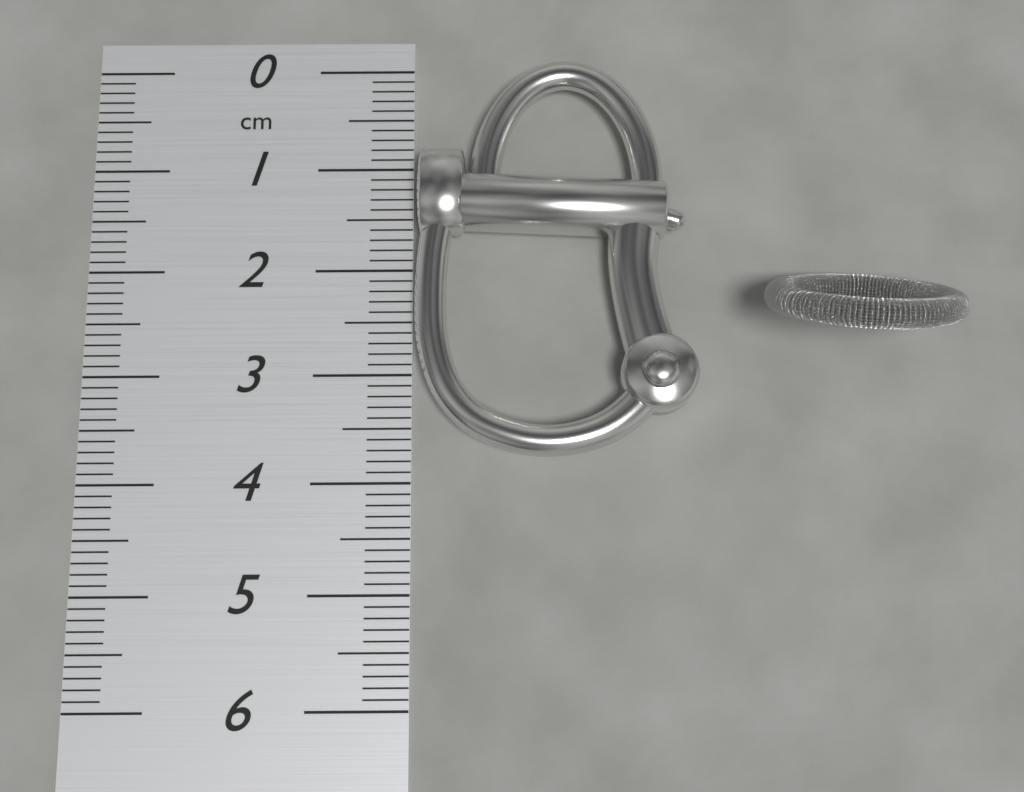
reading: 3.8 cm
